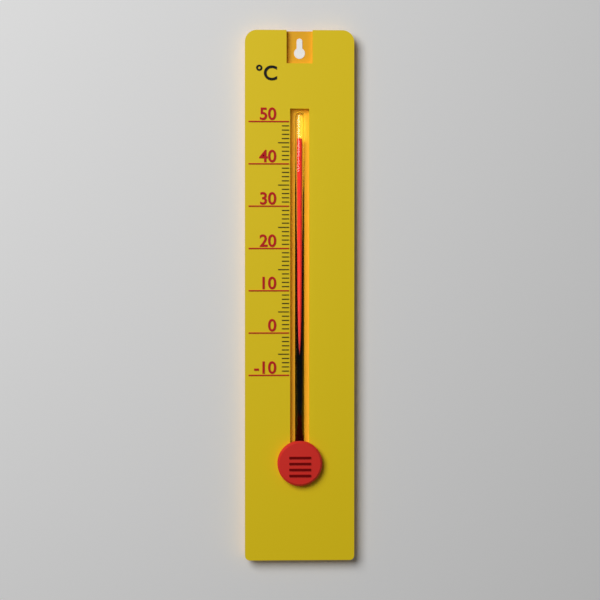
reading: 46 °C
